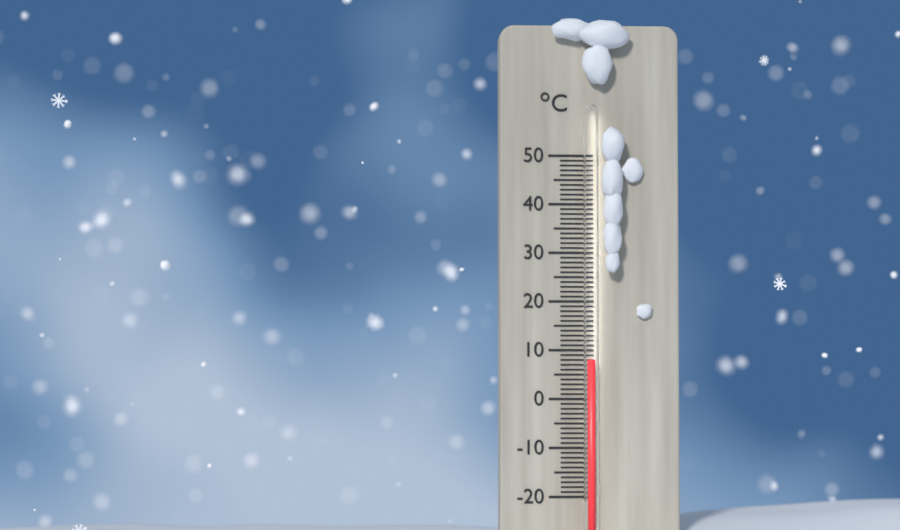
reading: 8 °C
